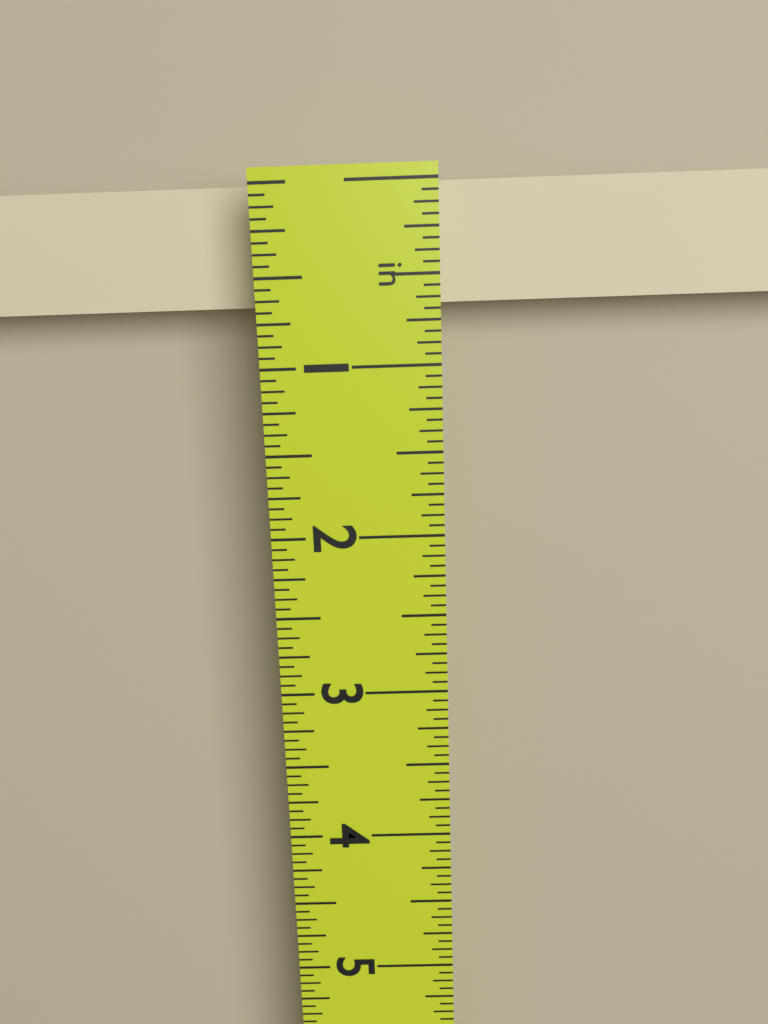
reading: 0.6875 in
